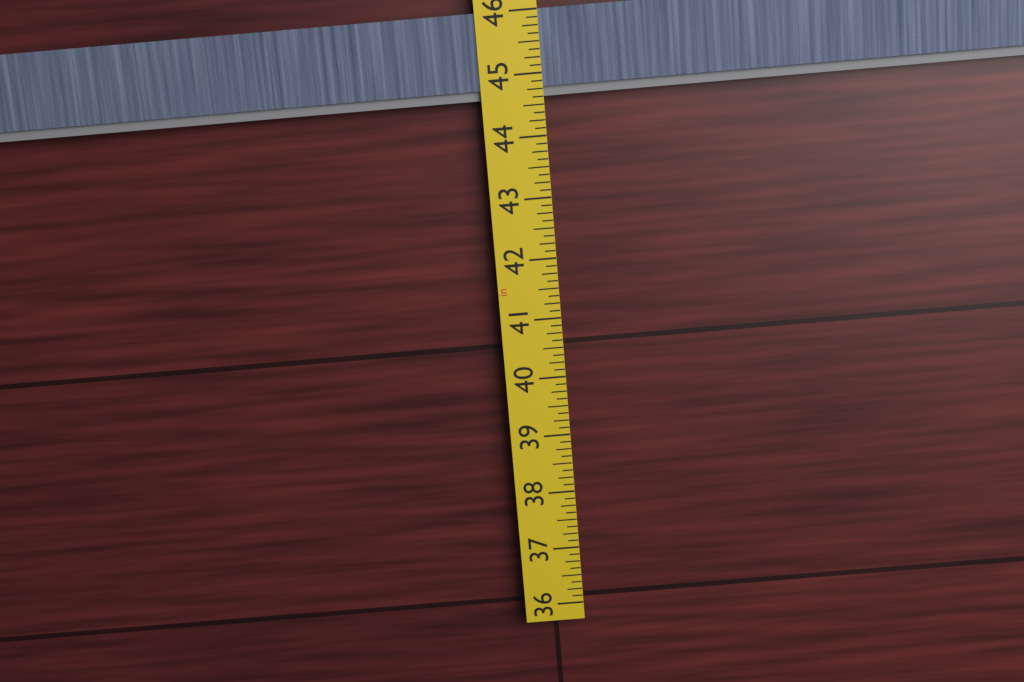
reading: 44.625 in
